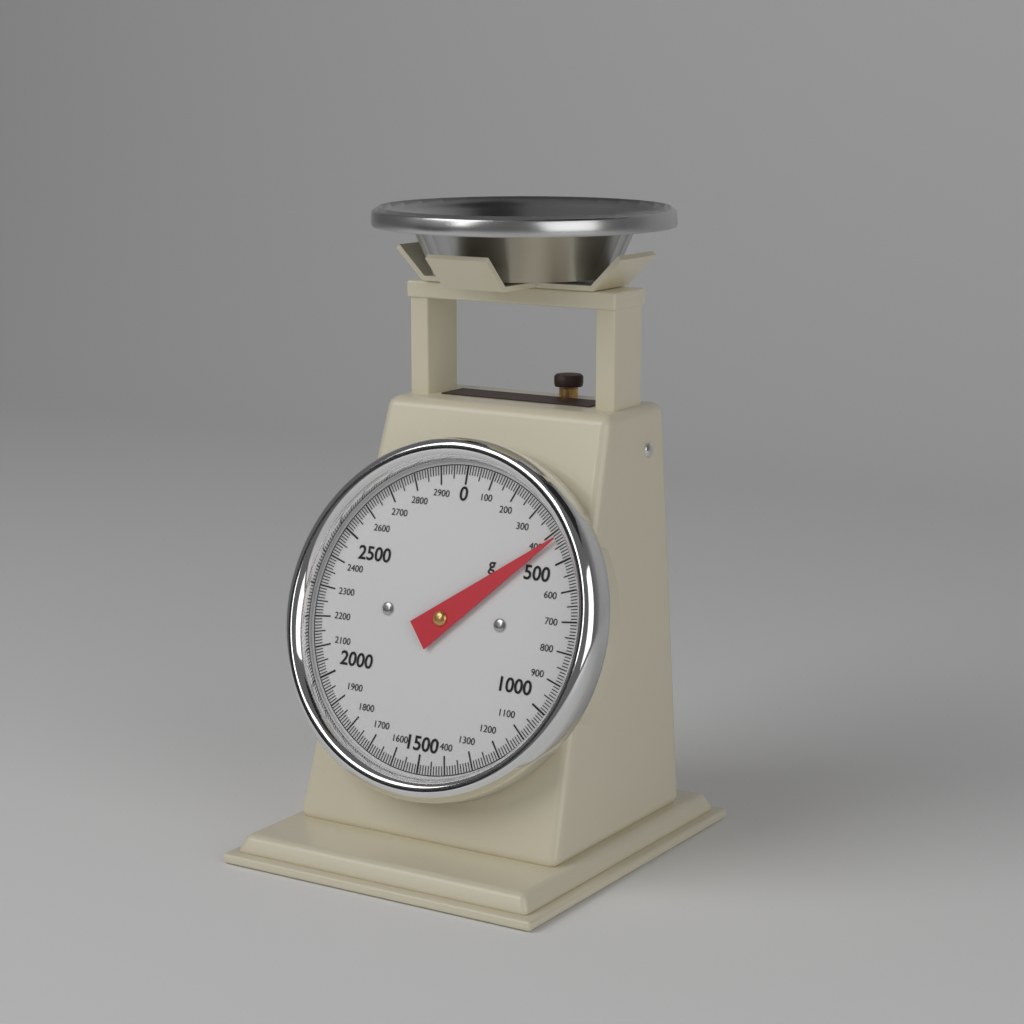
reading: 420 g
